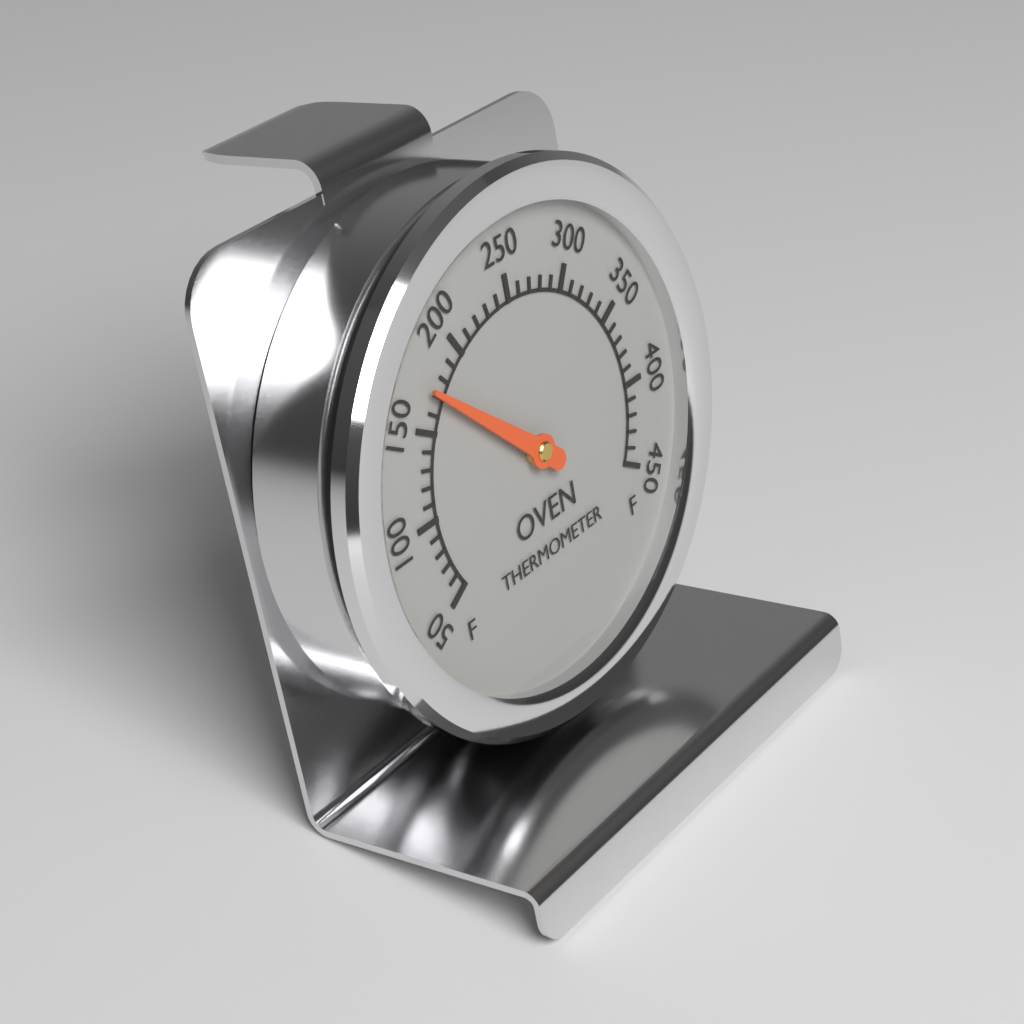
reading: 170 °F
